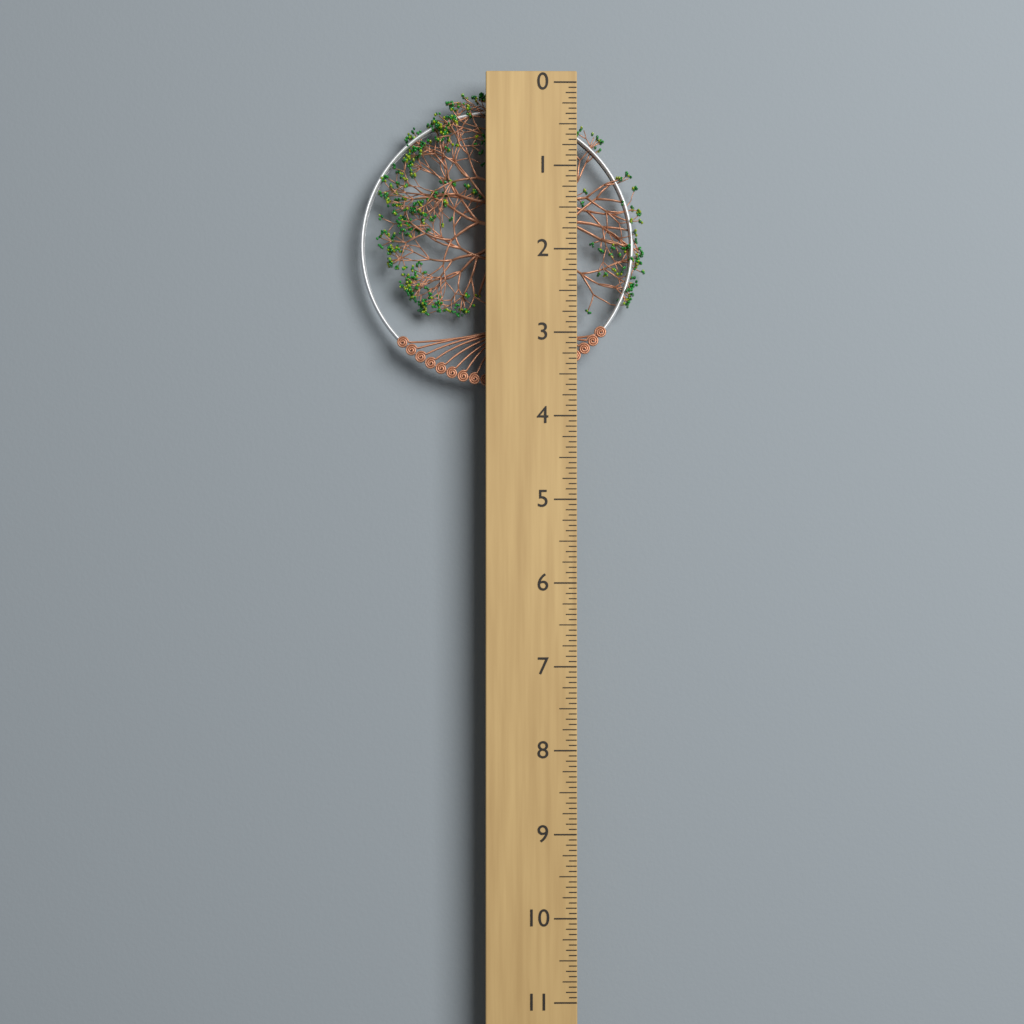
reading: 3.6250 (no unit)
